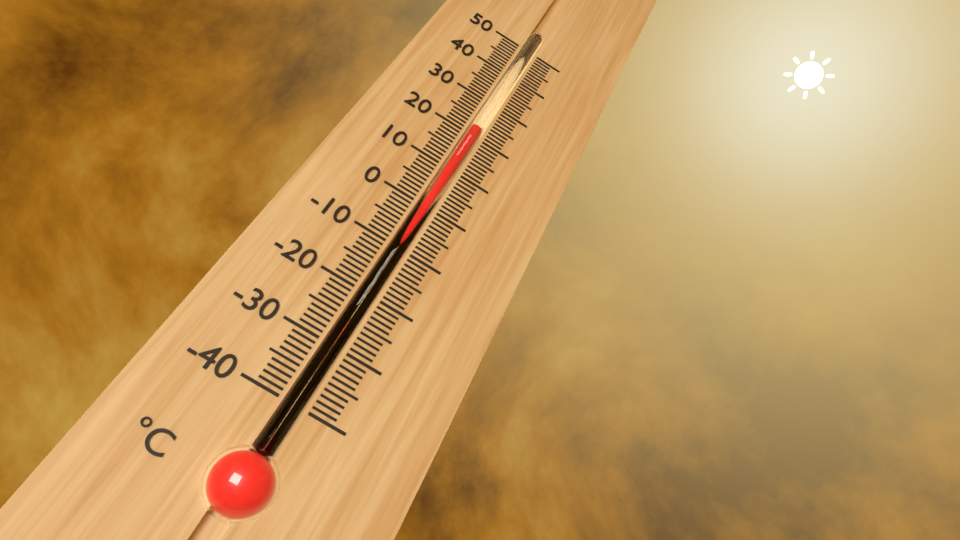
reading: 22 °C
